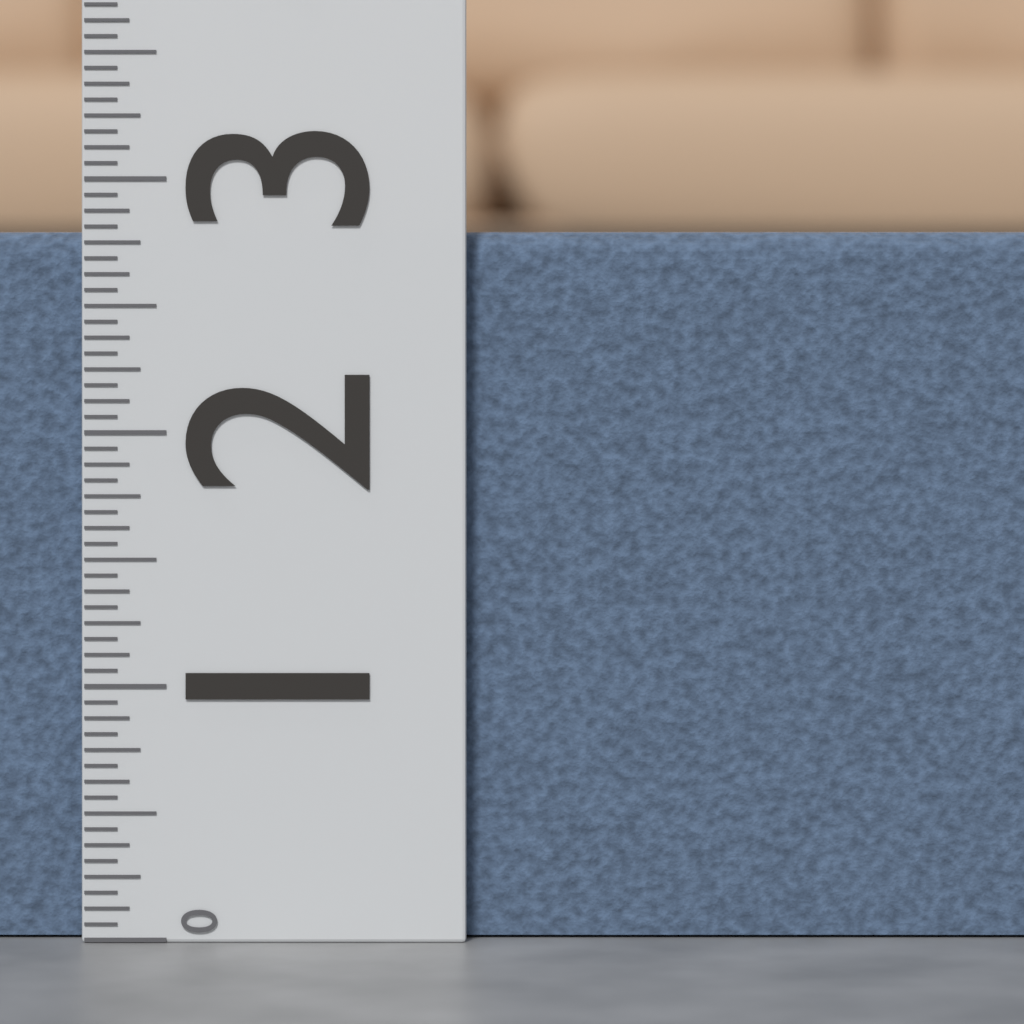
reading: 2.8125 (no unit)
